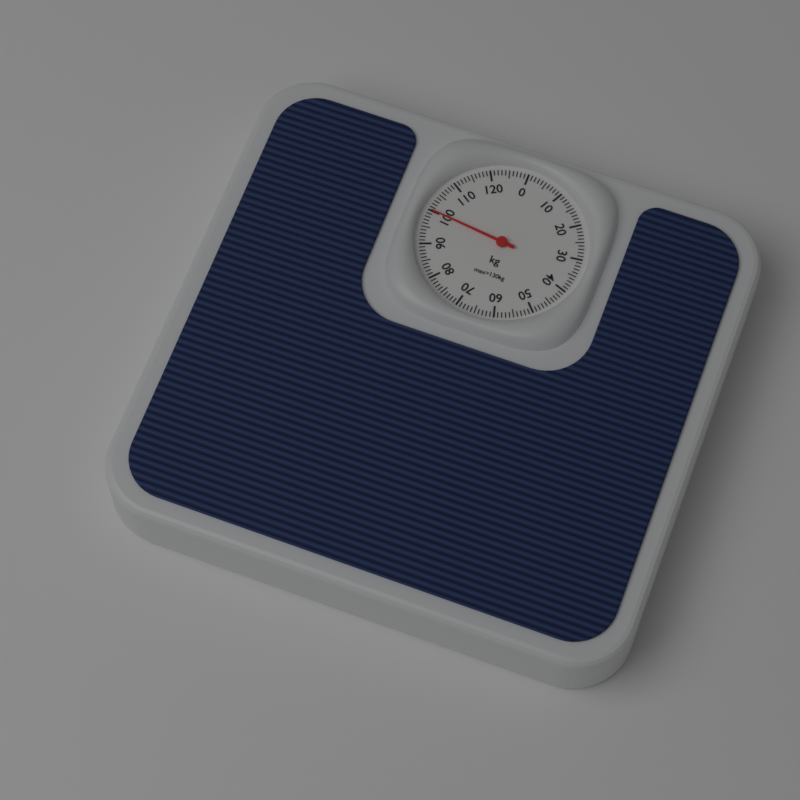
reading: 100 kg
